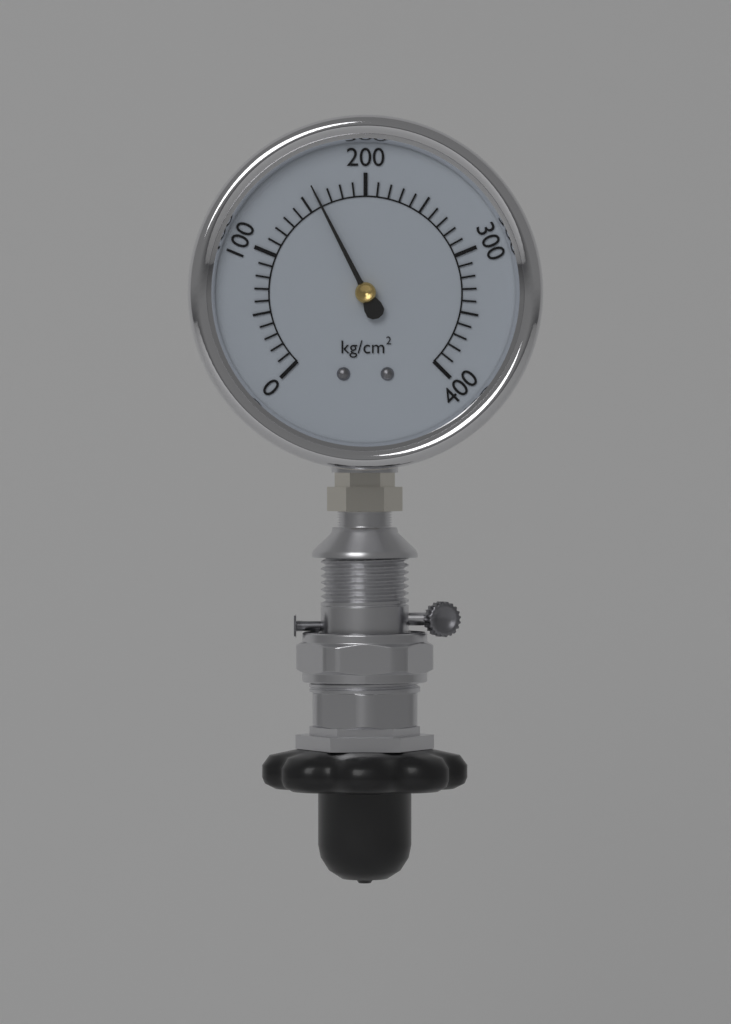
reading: 160 kg/cm²
